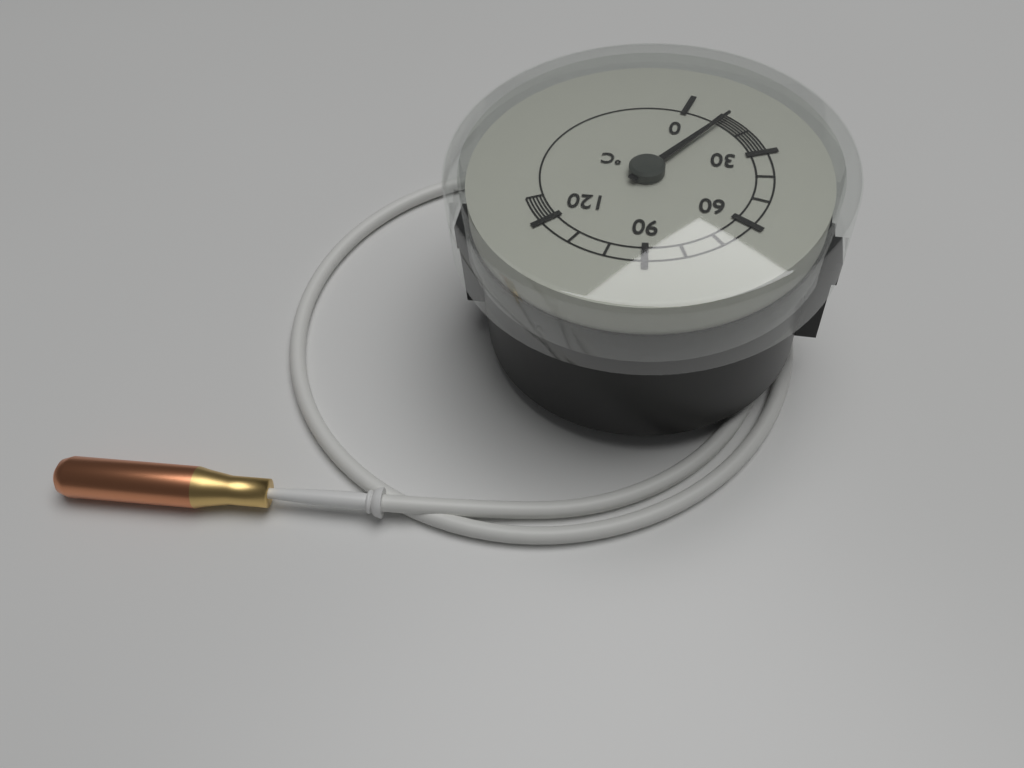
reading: 12 °C
